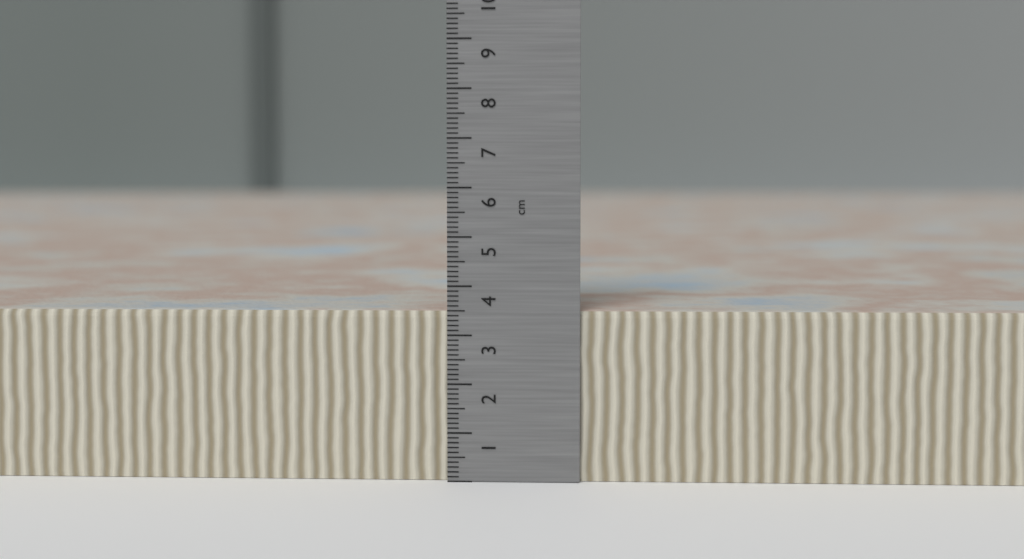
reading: 3.5 cm
